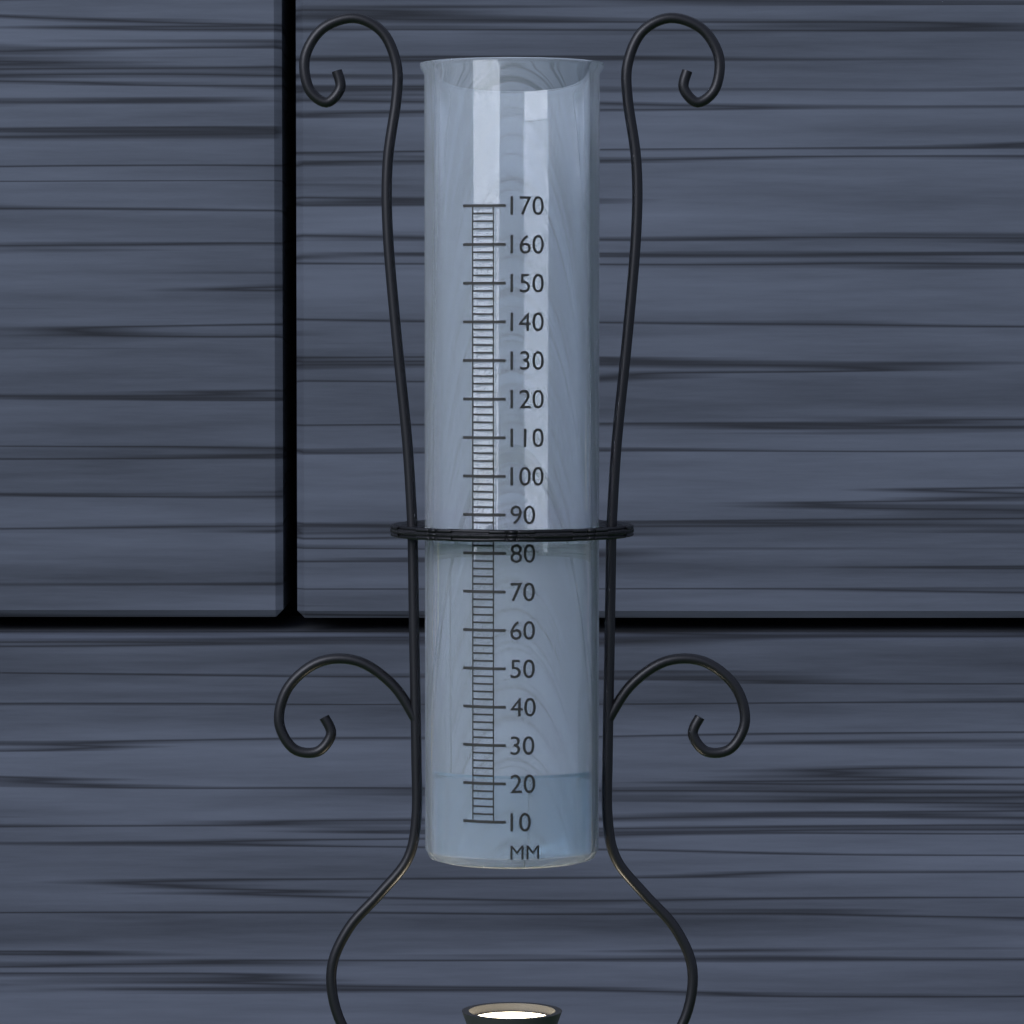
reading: 22 mm
